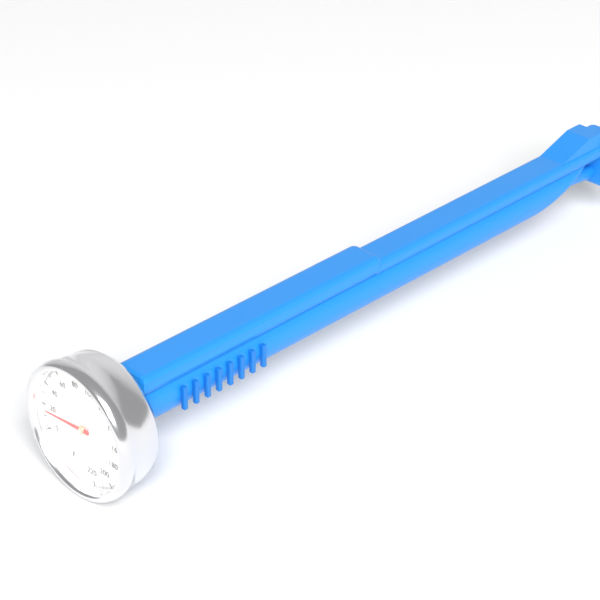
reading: 16 °F
